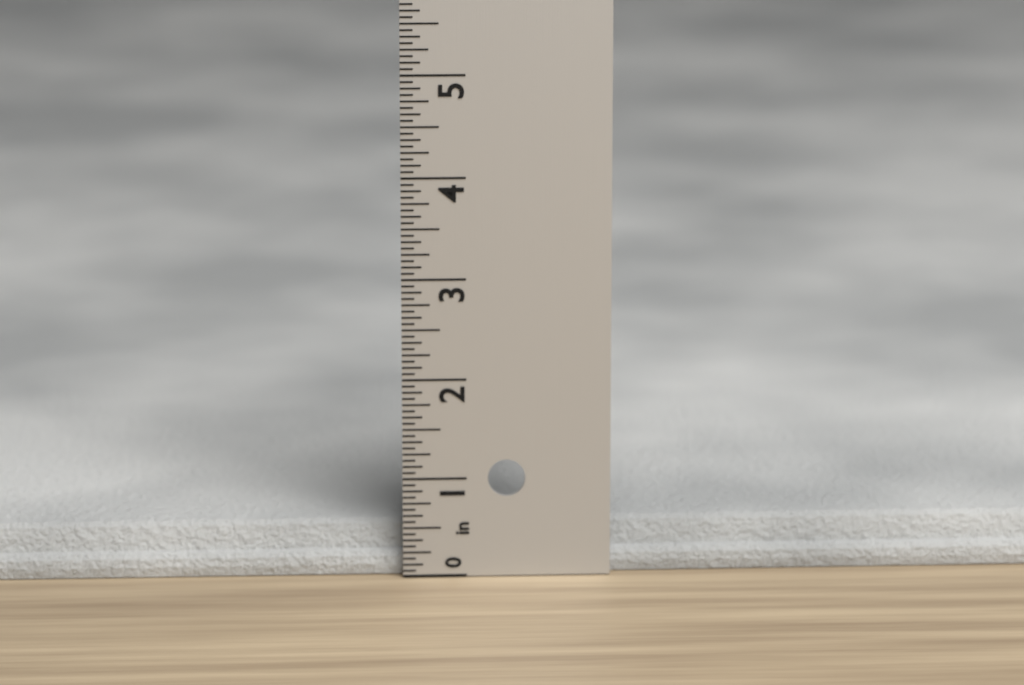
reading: 0.5000 in
